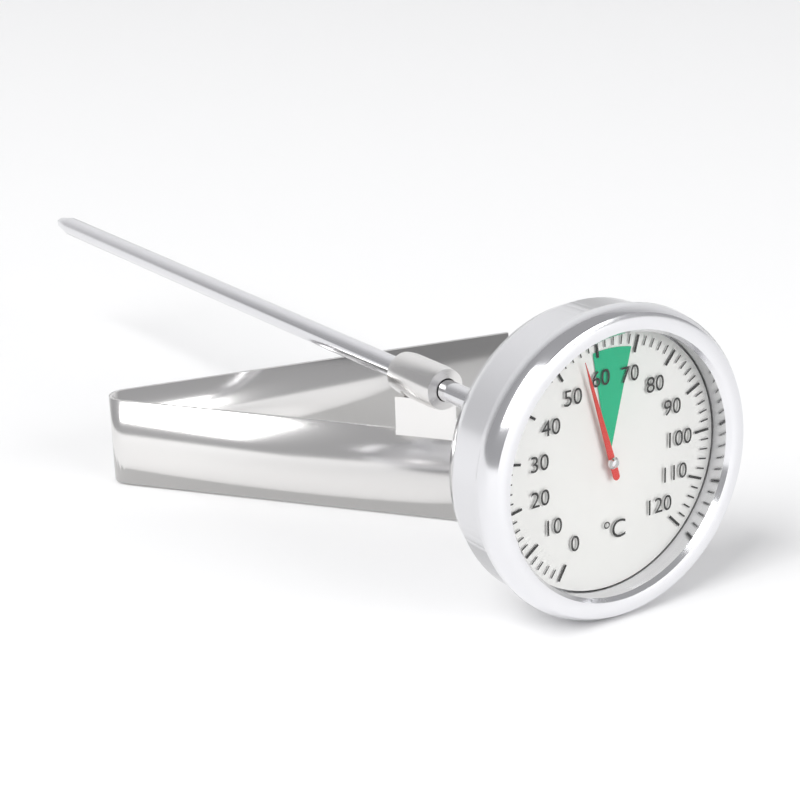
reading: 56 °C
